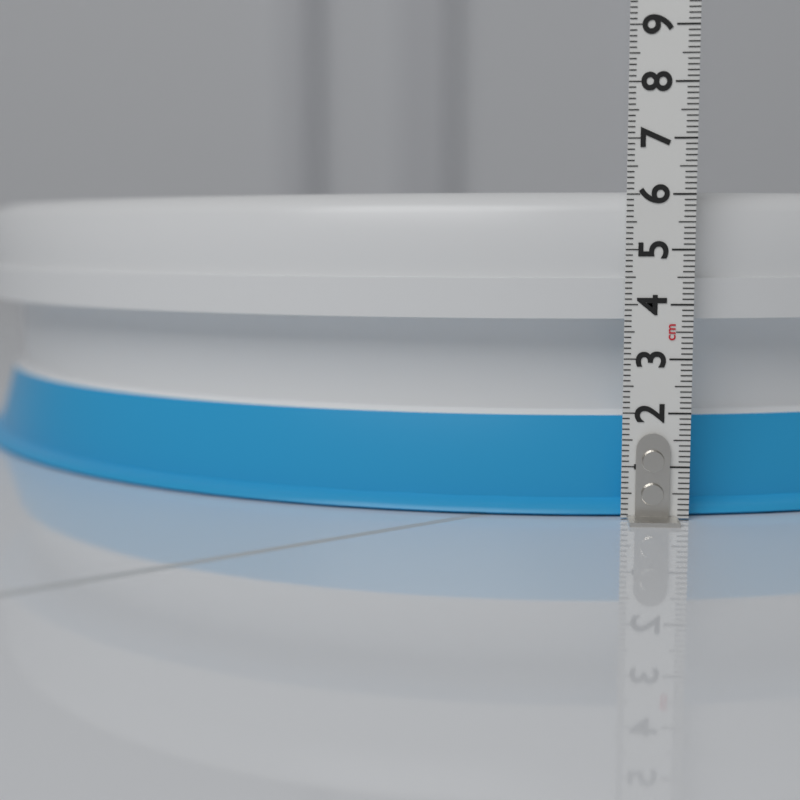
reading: 6.1 cm
